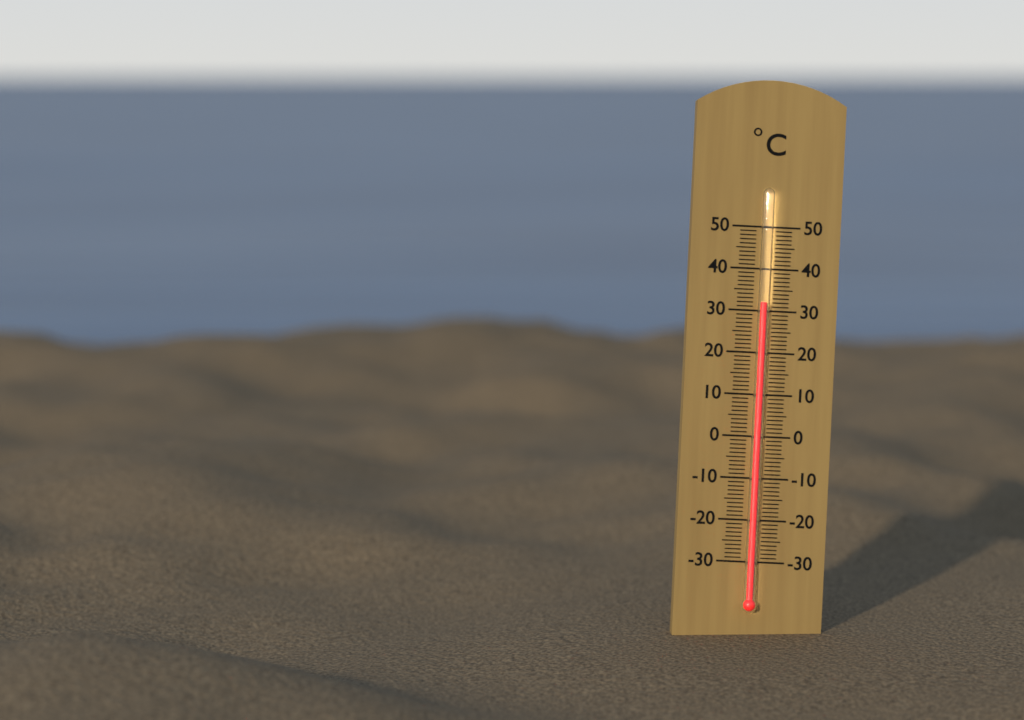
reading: 32 °C
